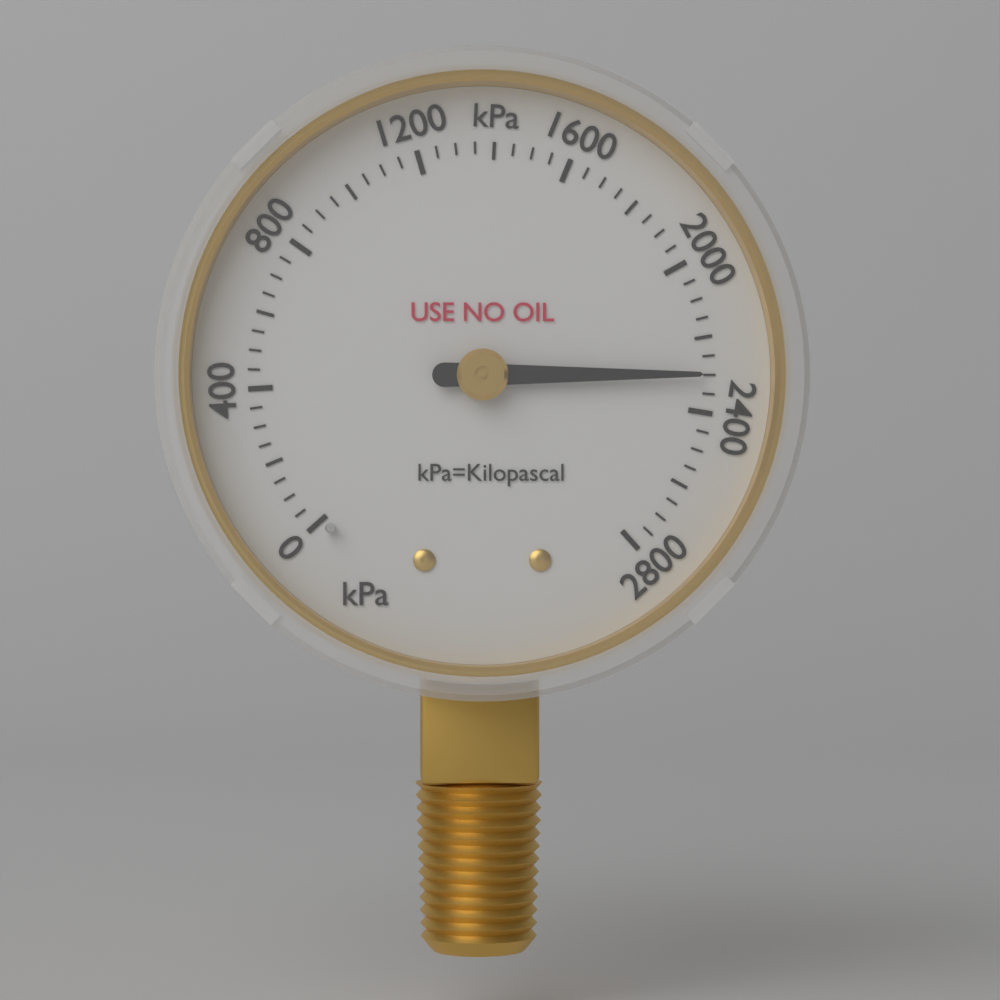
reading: 2300 kPa
